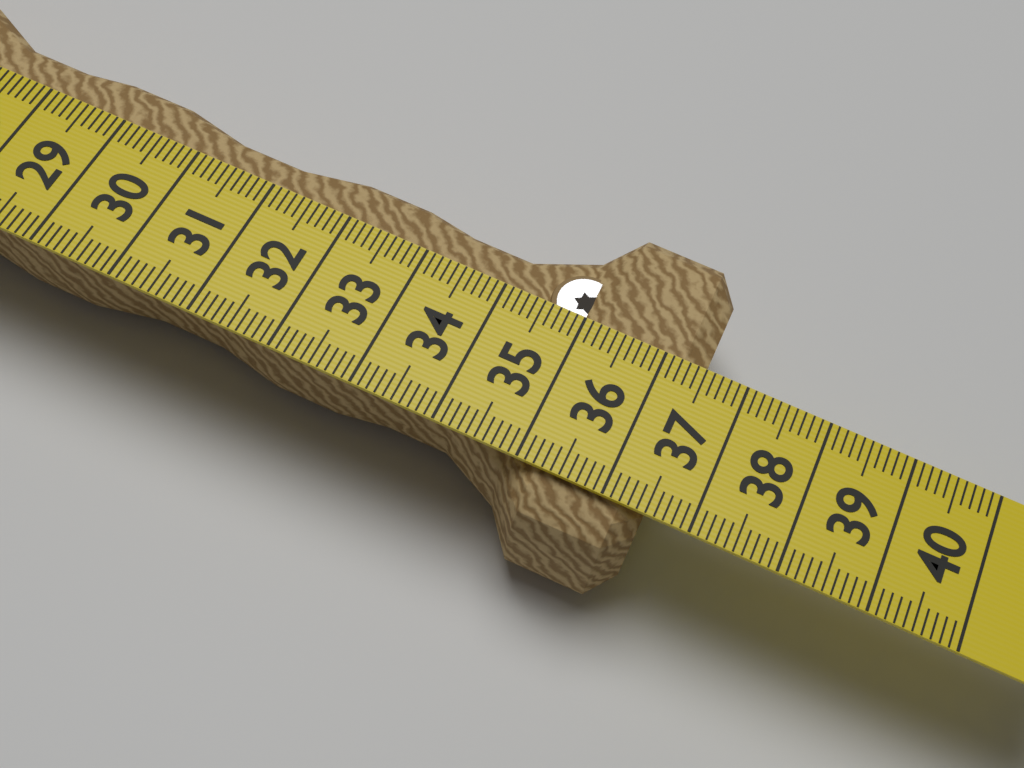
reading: 36.5 (no unit)
